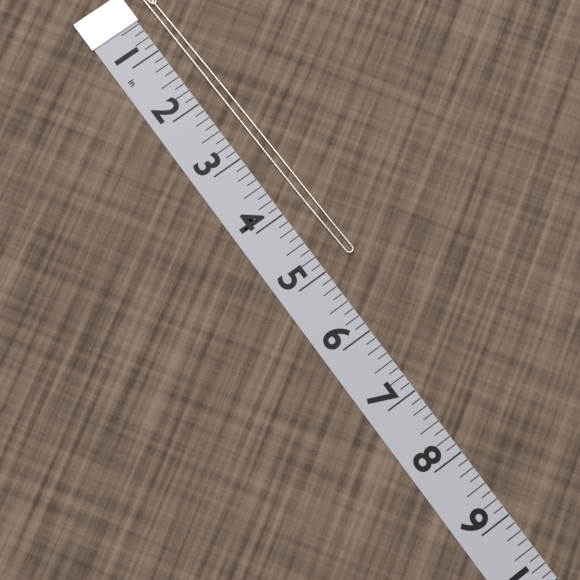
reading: 5.000 in
